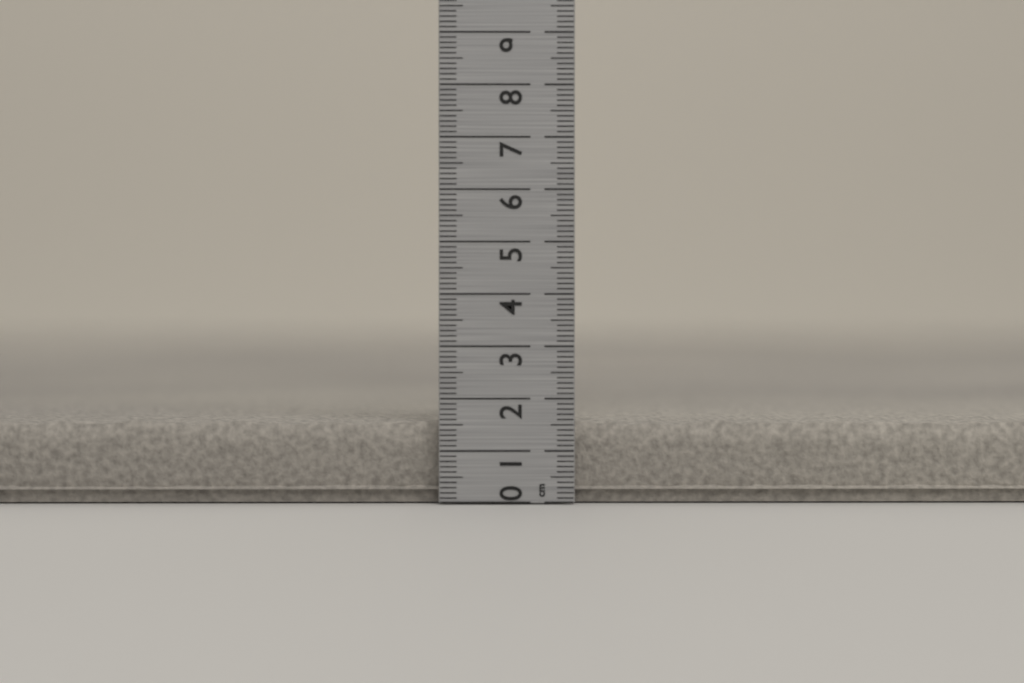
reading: 1.6 cm
